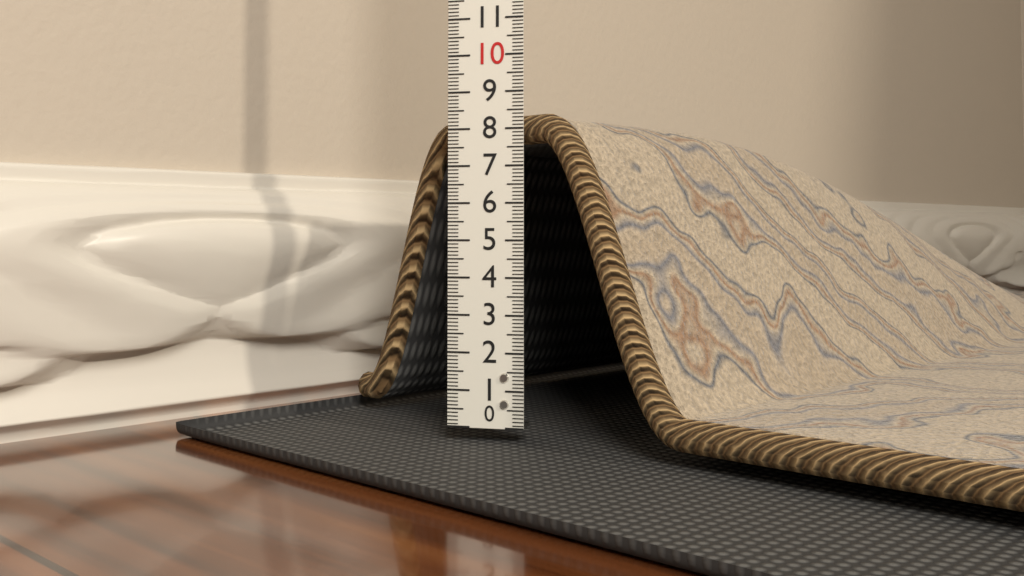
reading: 8.4 (no unit)
